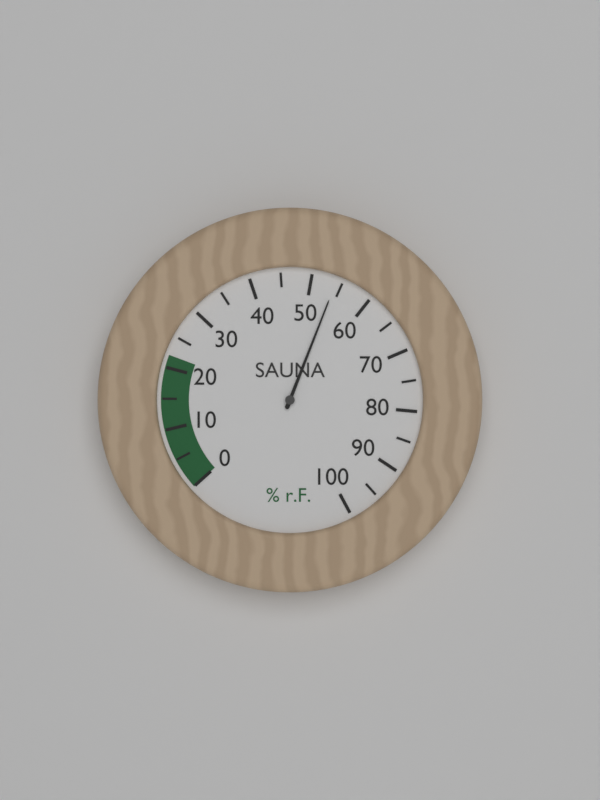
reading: 54 % r.F.
